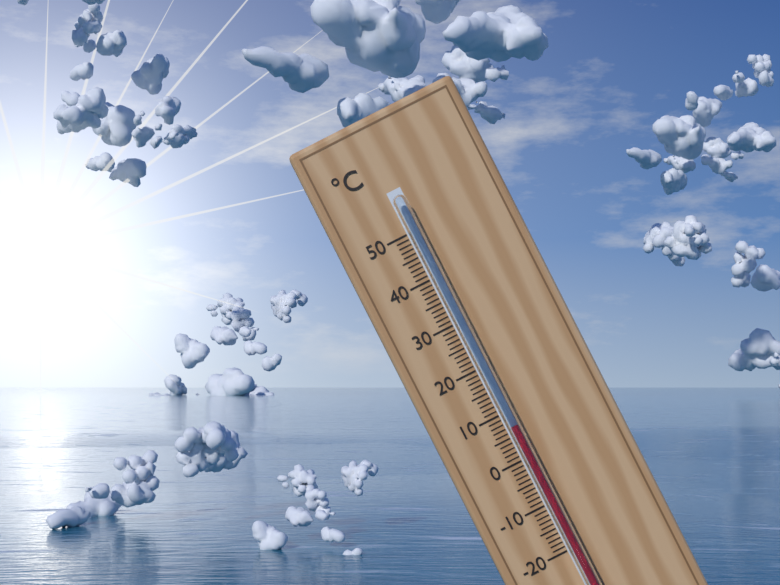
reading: 7 °C
